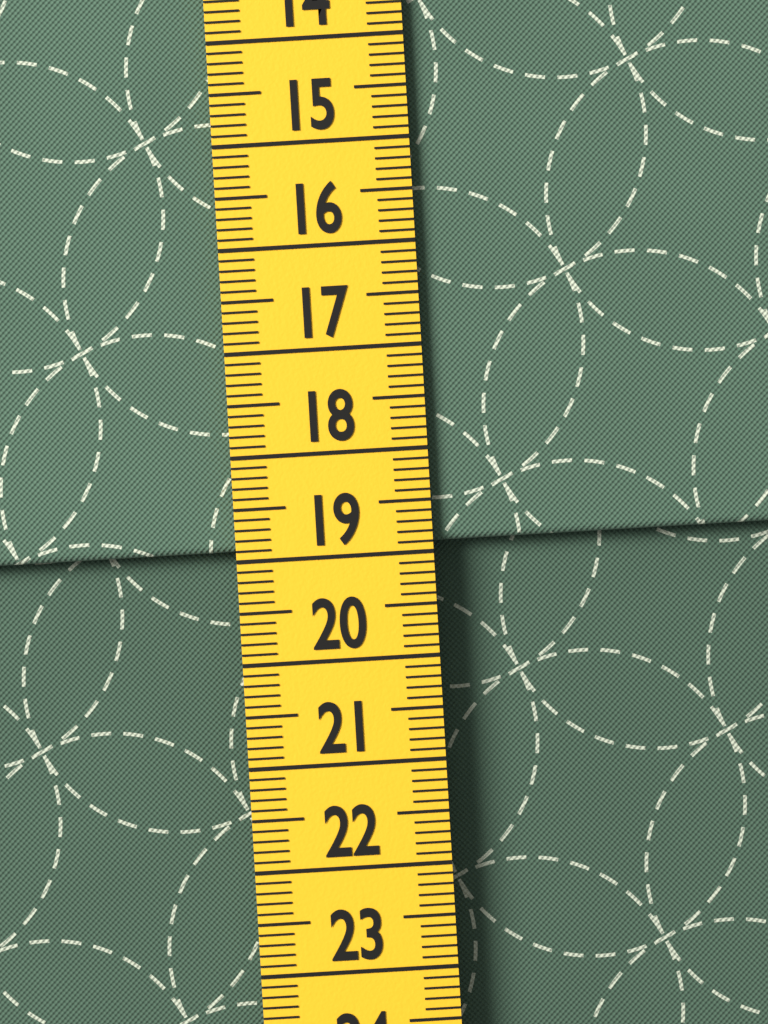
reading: 18.9 cm
